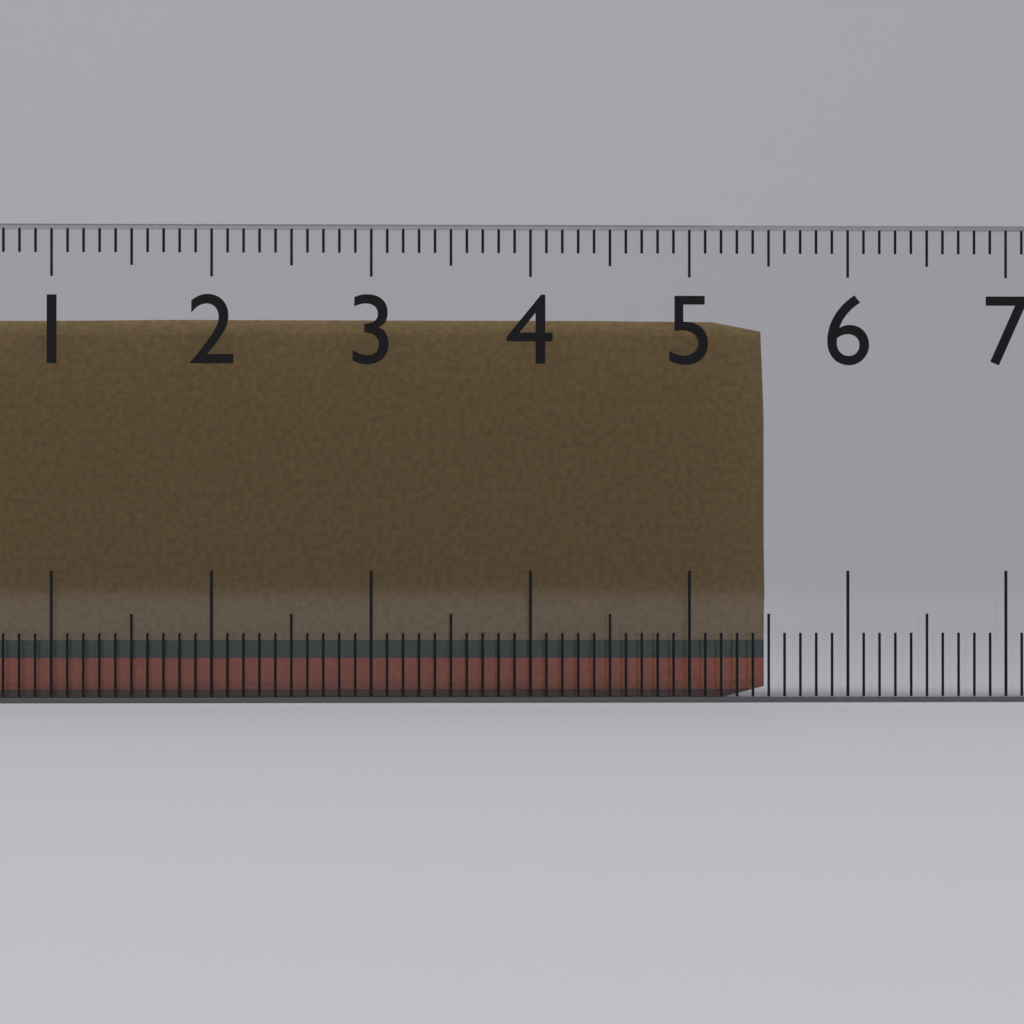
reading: 5.5 cm
